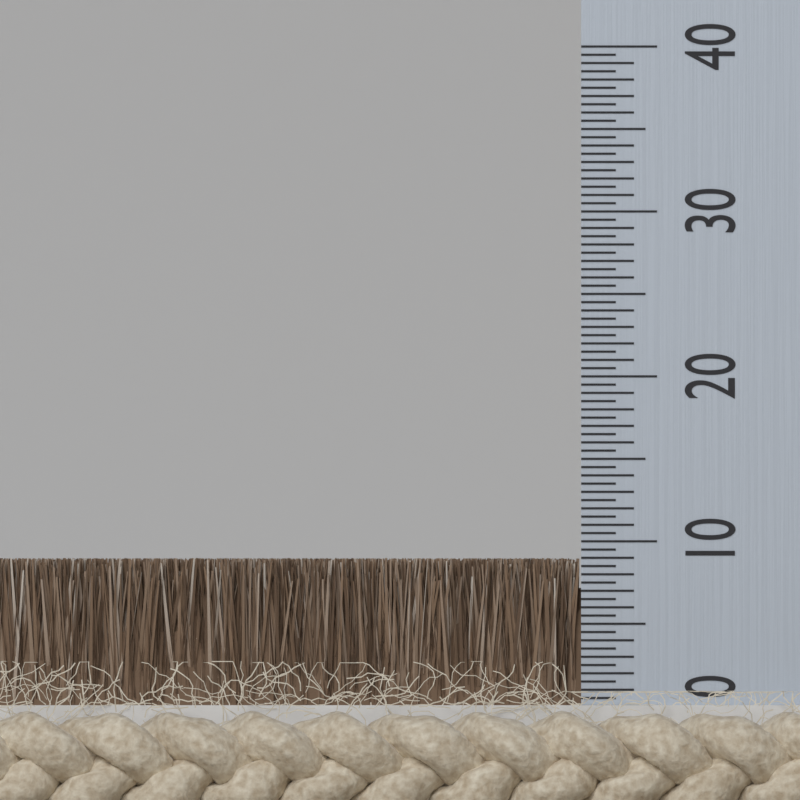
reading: 9.0 (no unit)
